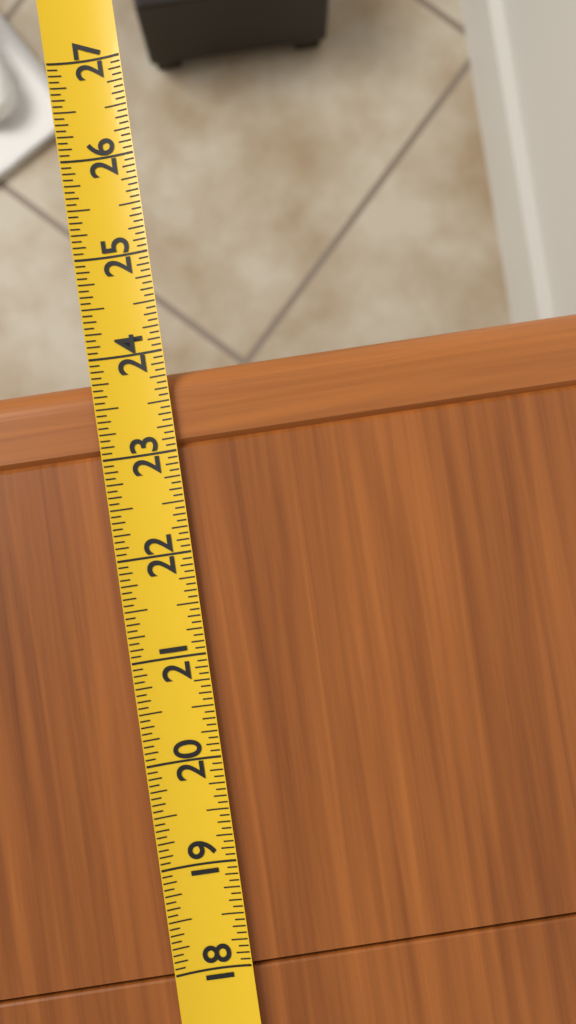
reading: 23.8125 (no unit)
